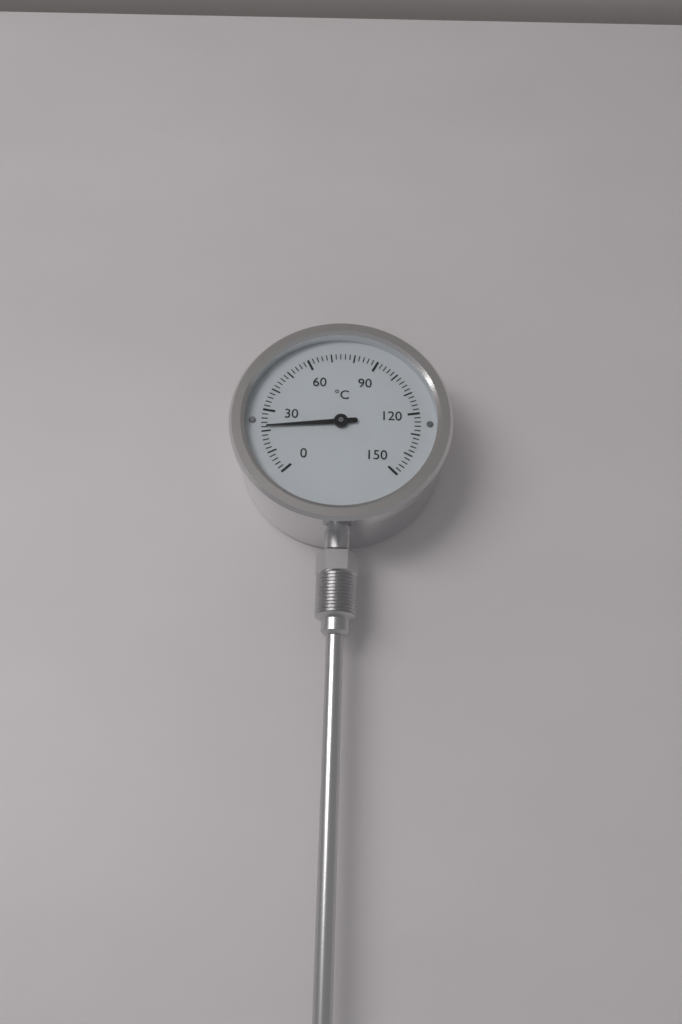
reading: 22 °C
